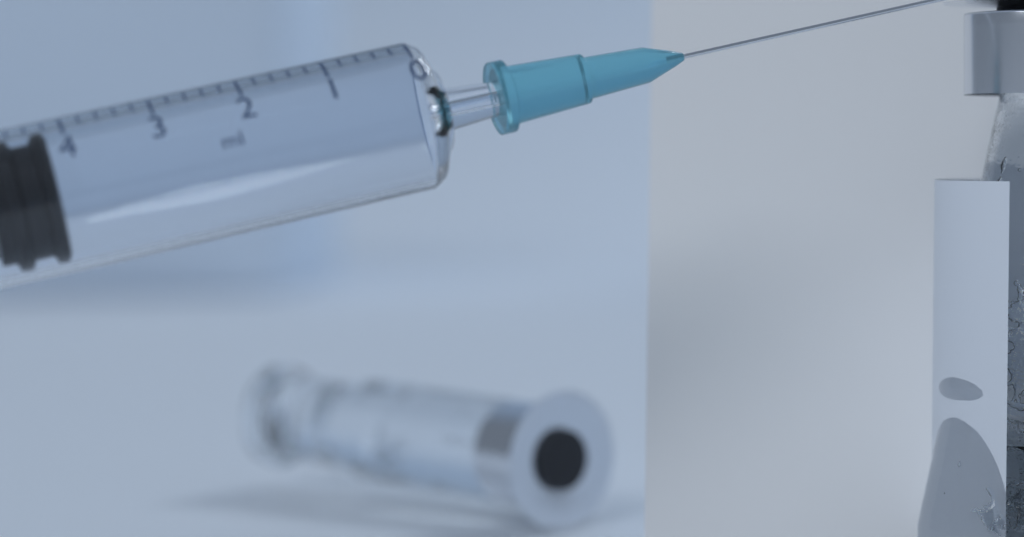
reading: 4.2 ml
